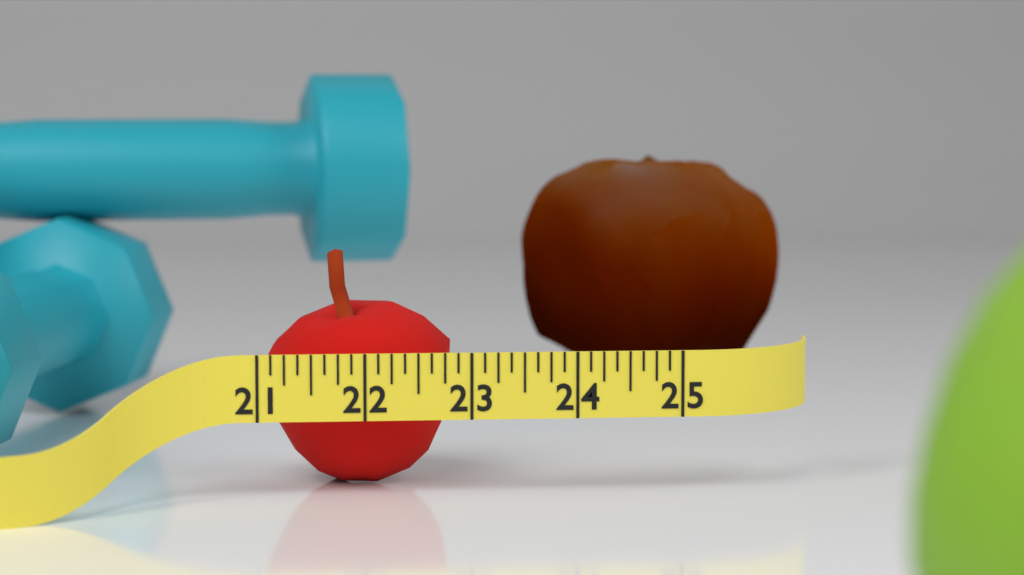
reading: 22.875 (no unit)
